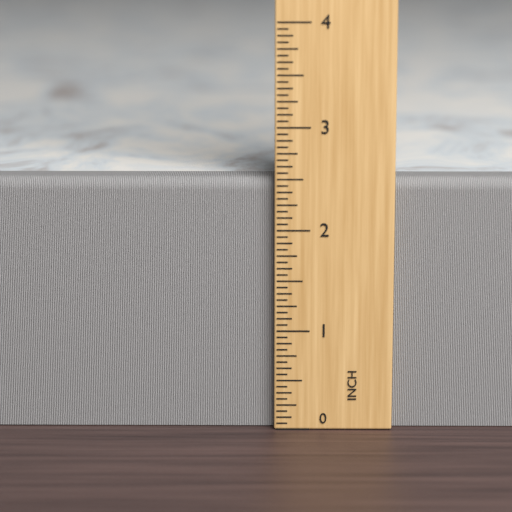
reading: 2.5000 in
